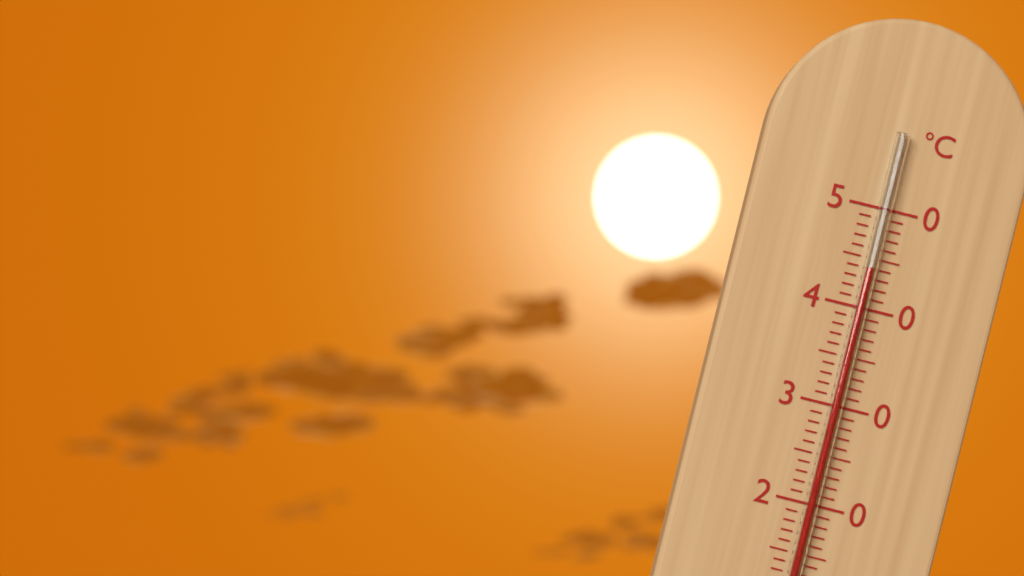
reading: 44 °C
